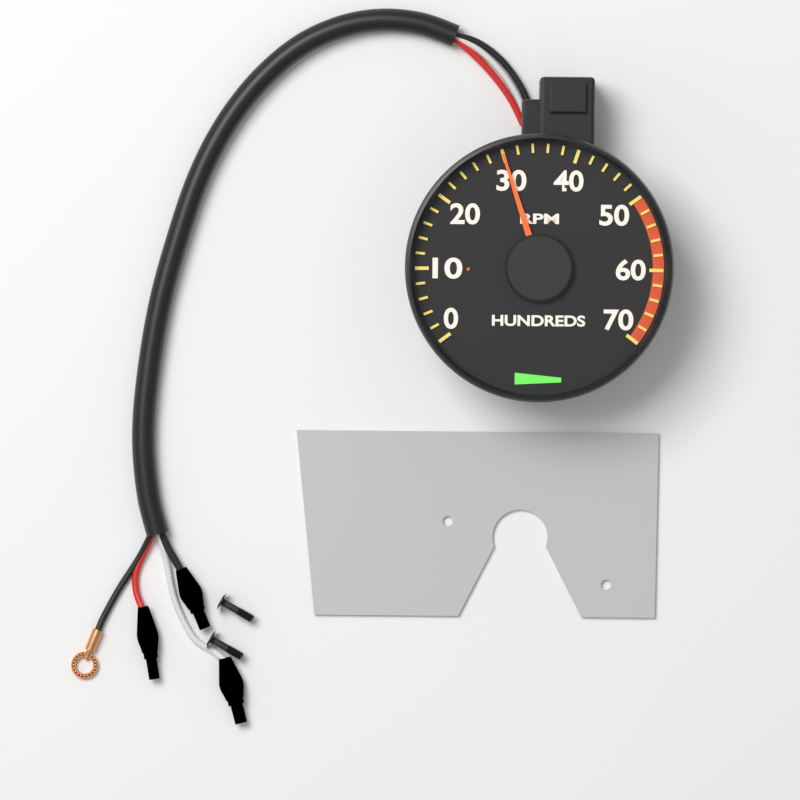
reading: 3000 RPM
